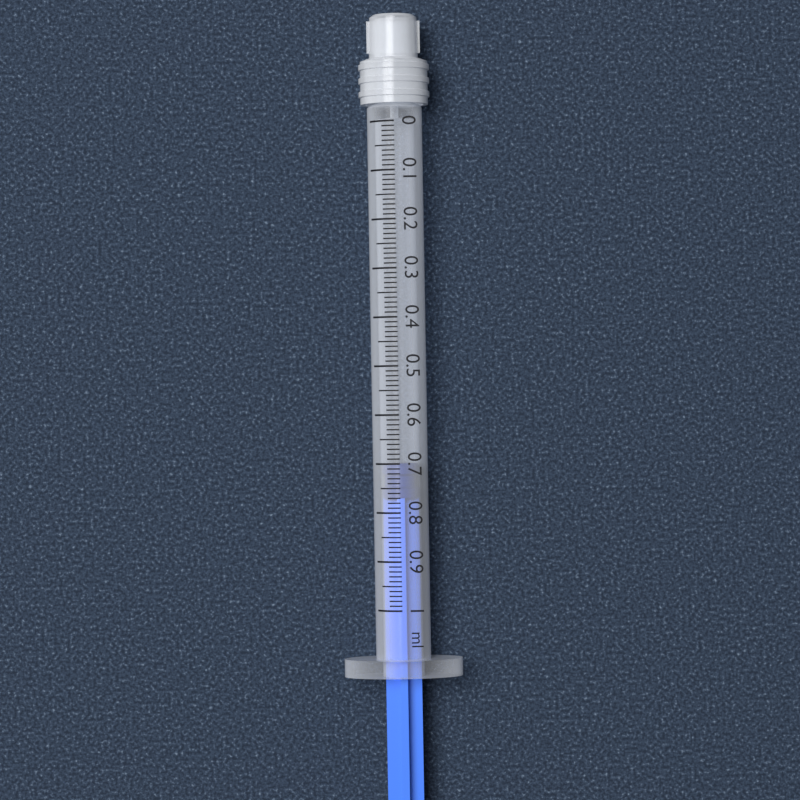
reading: 0.70 ml
